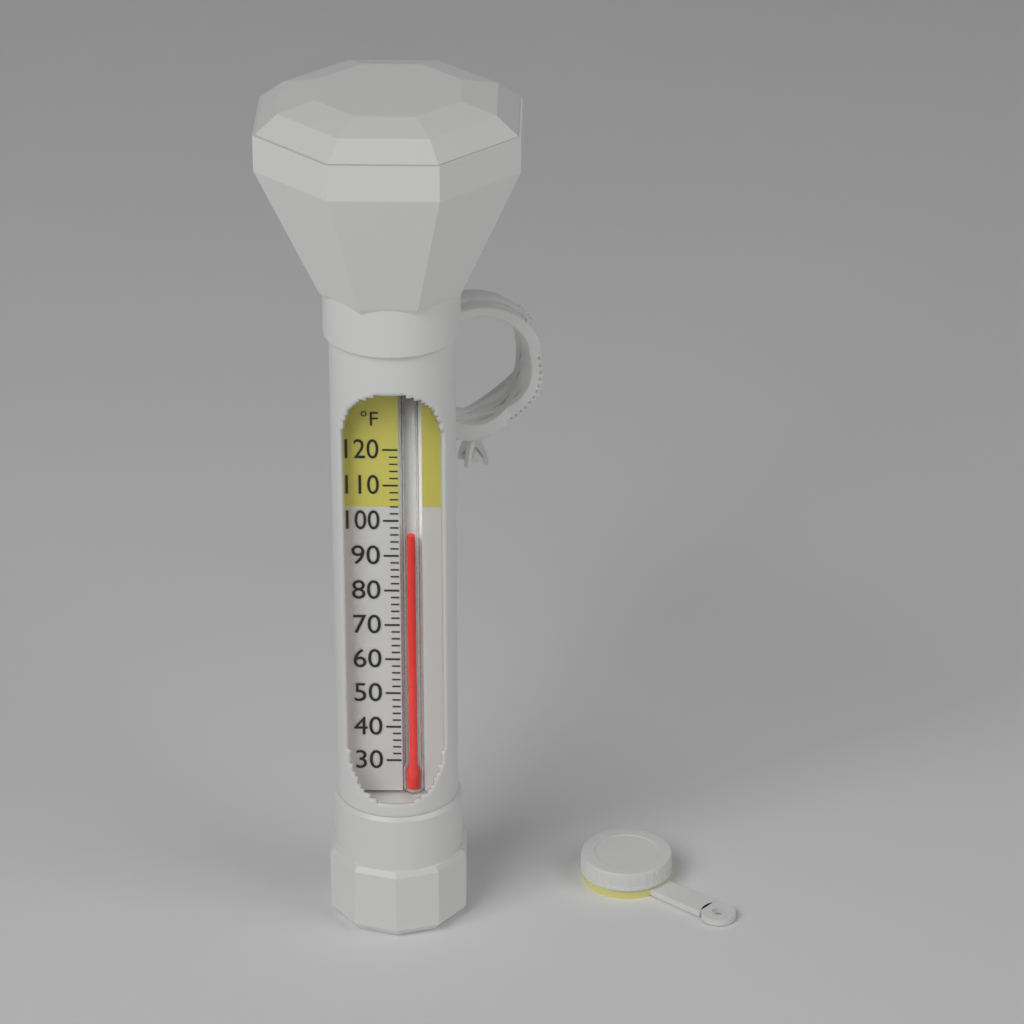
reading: 96 °F
